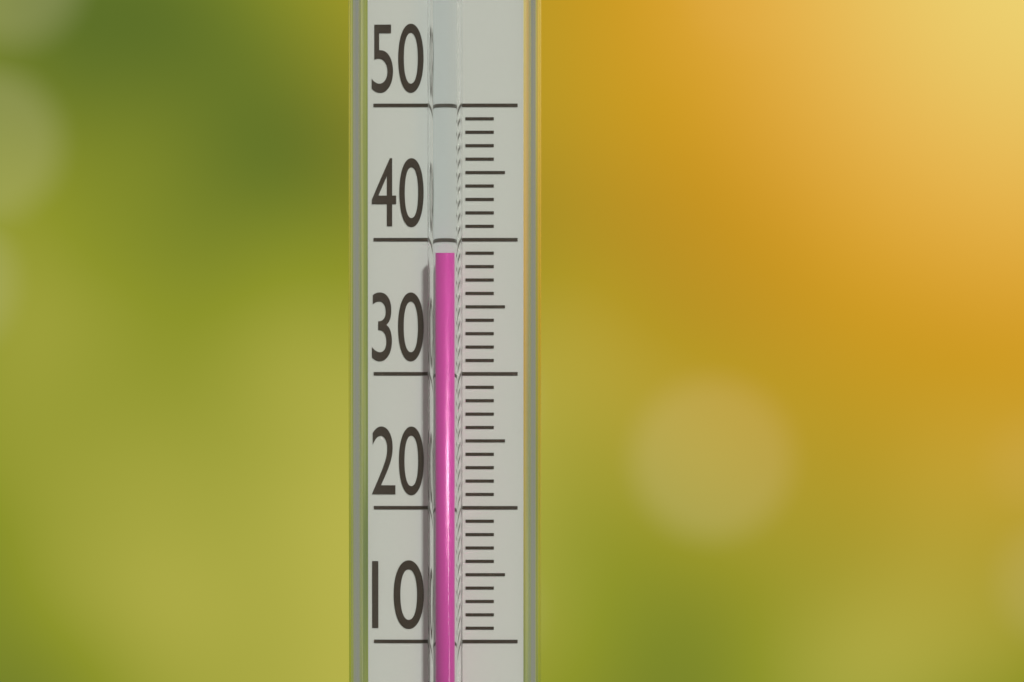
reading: 39 (no unit)
